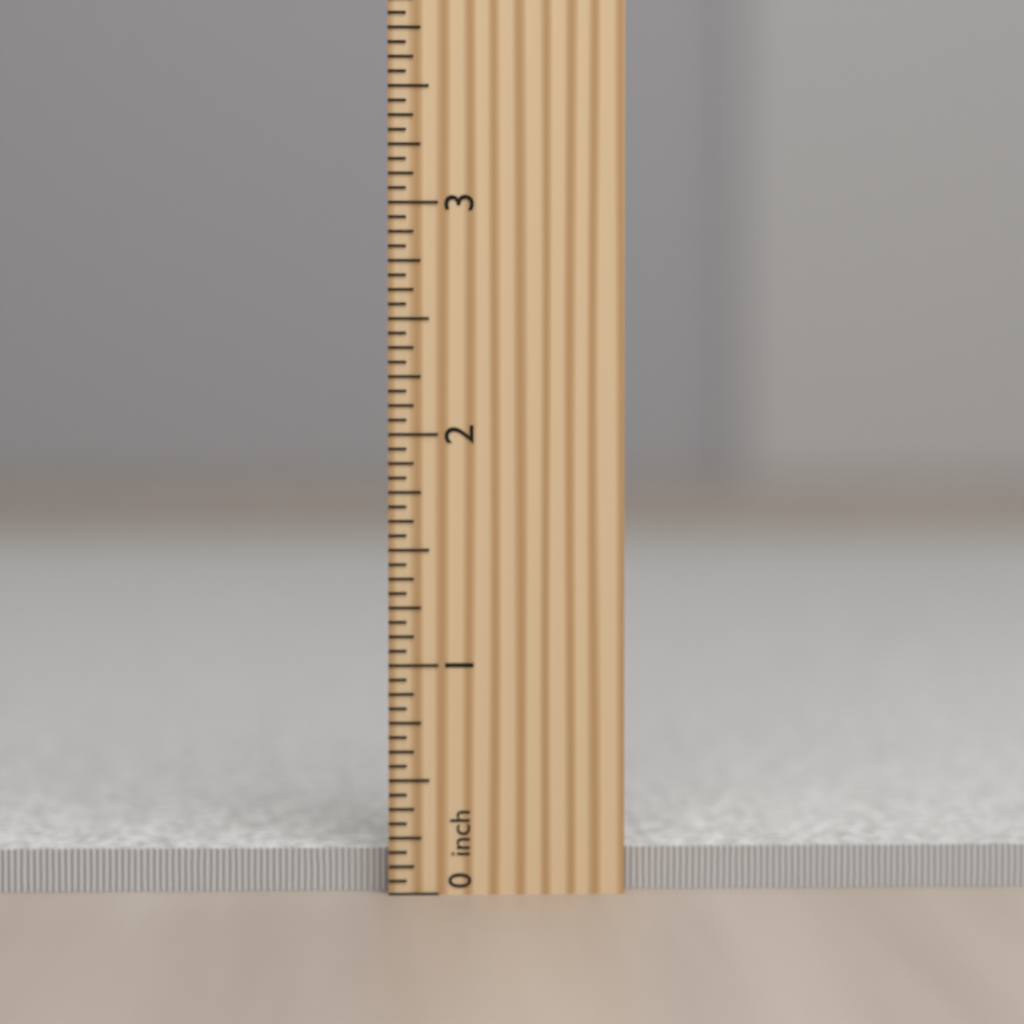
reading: 0.1875 inch
